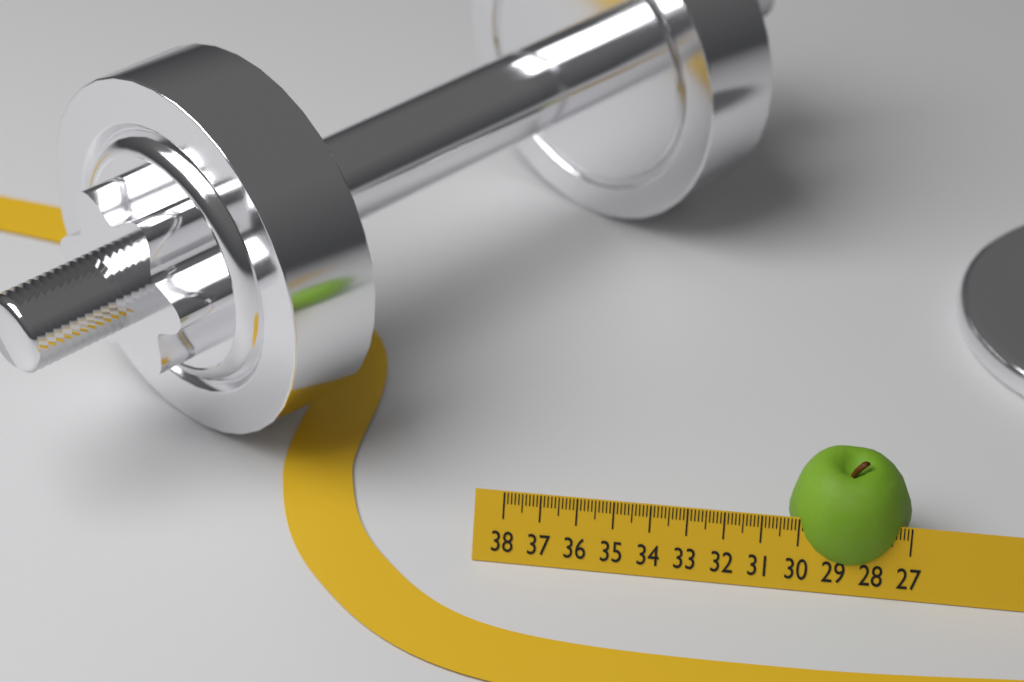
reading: 30.3 (no unit)
